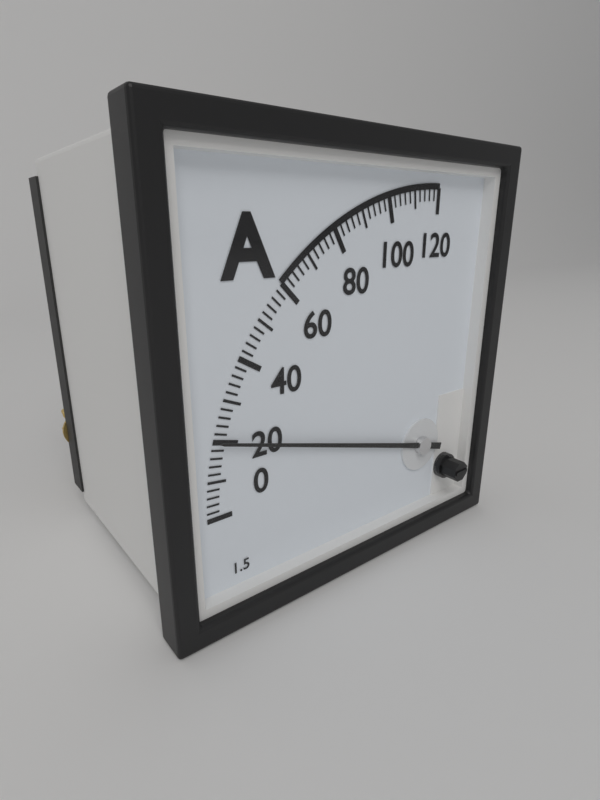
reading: 20 A
